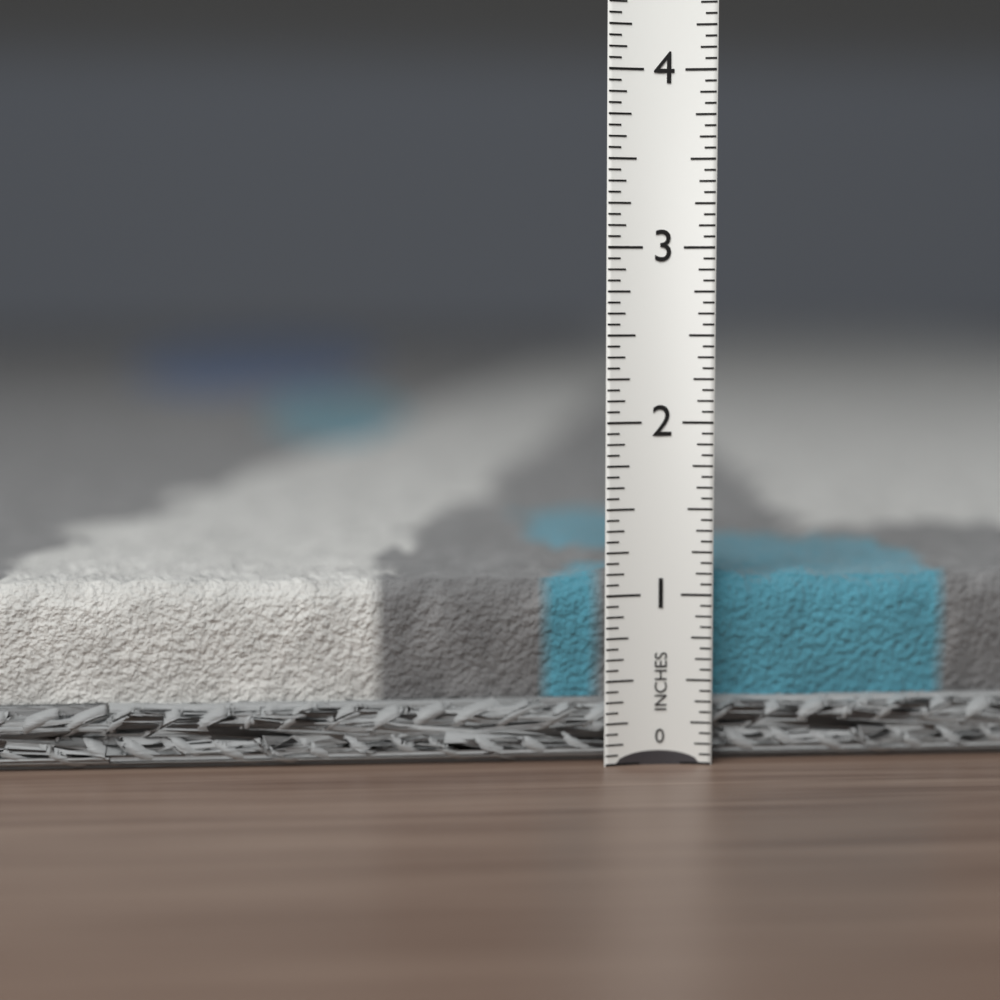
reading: 1.1875 in
